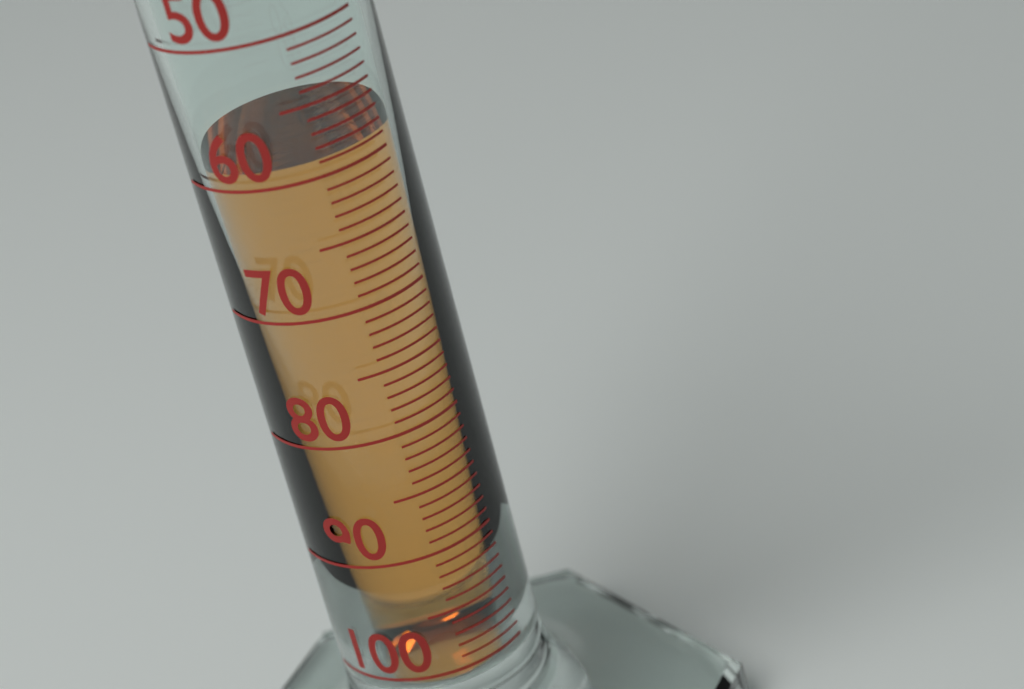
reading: 59 (no unit)
